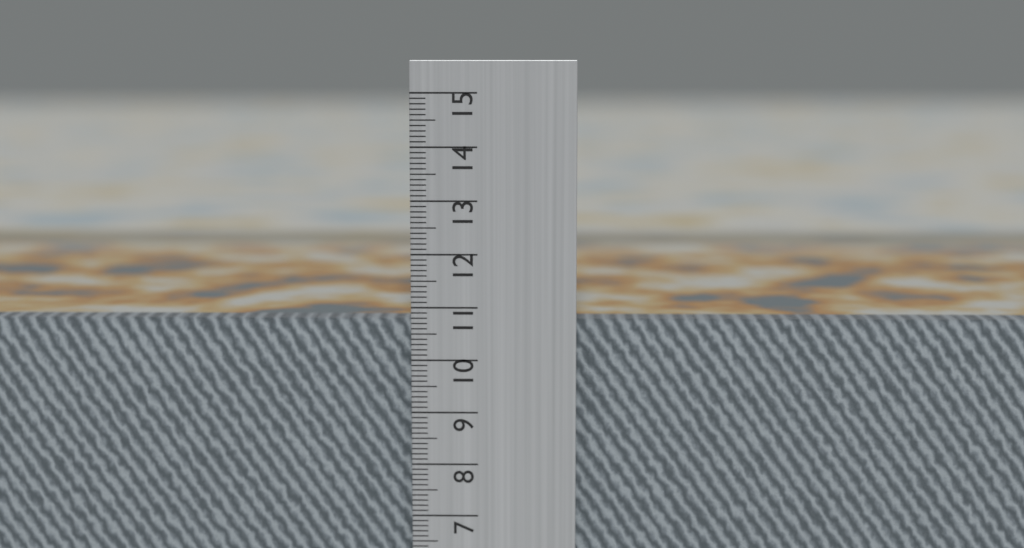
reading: 10.7 cm
